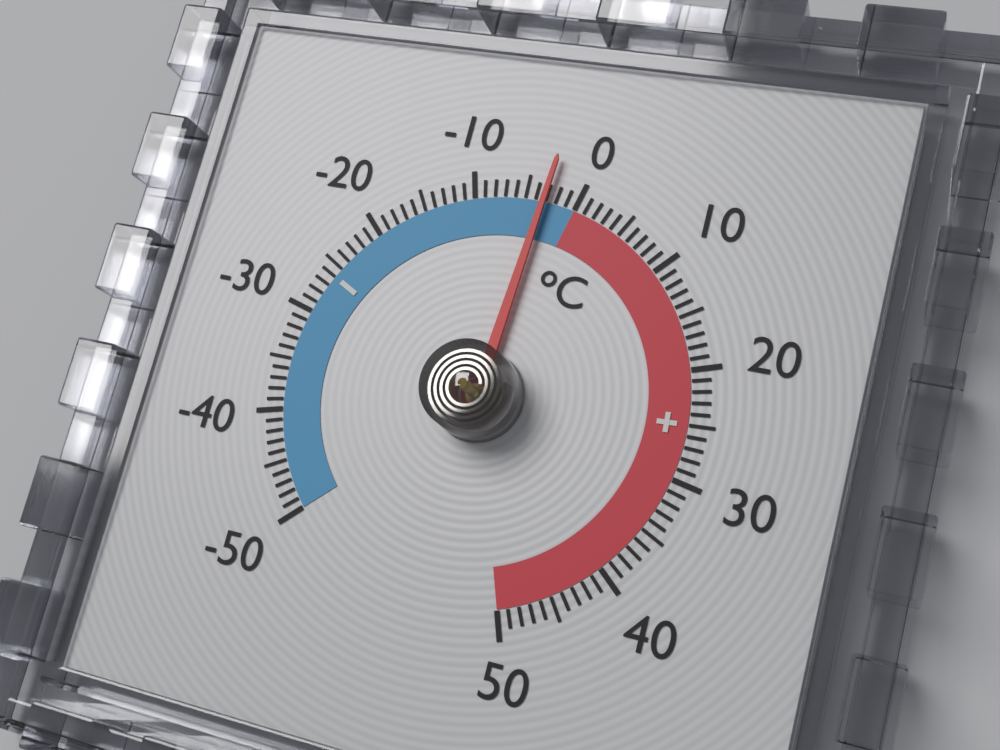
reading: -3 °C
